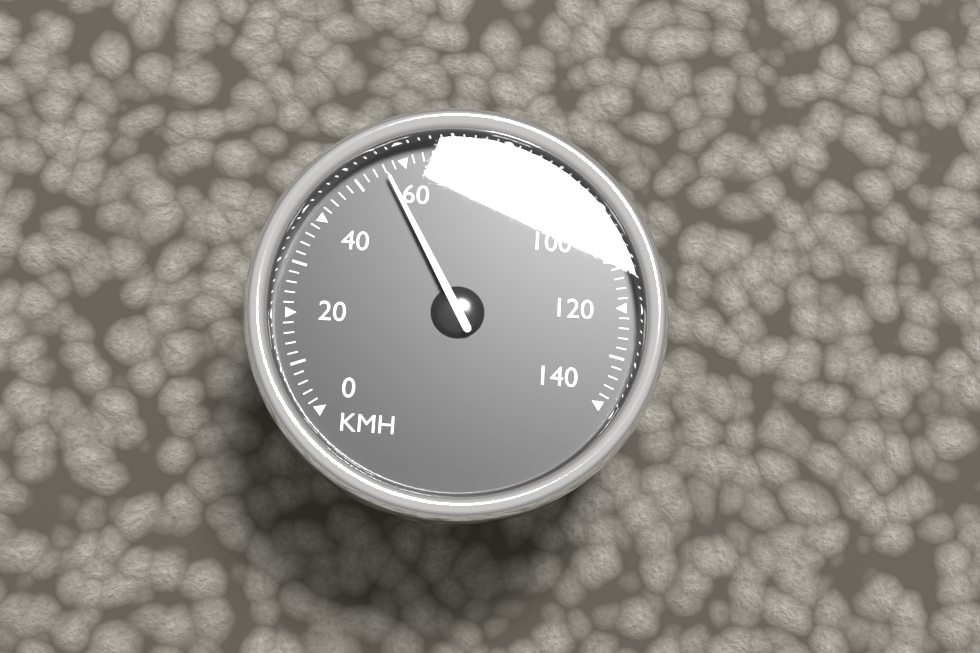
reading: 56 km/h
